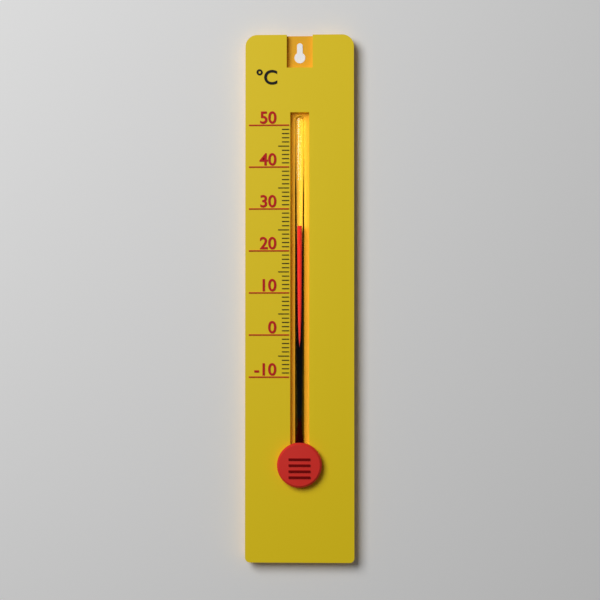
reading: 26 °C
